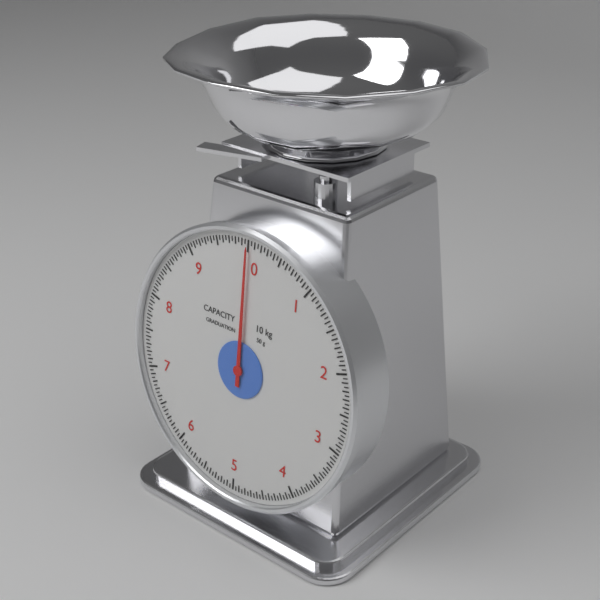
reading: 0.00 kg
